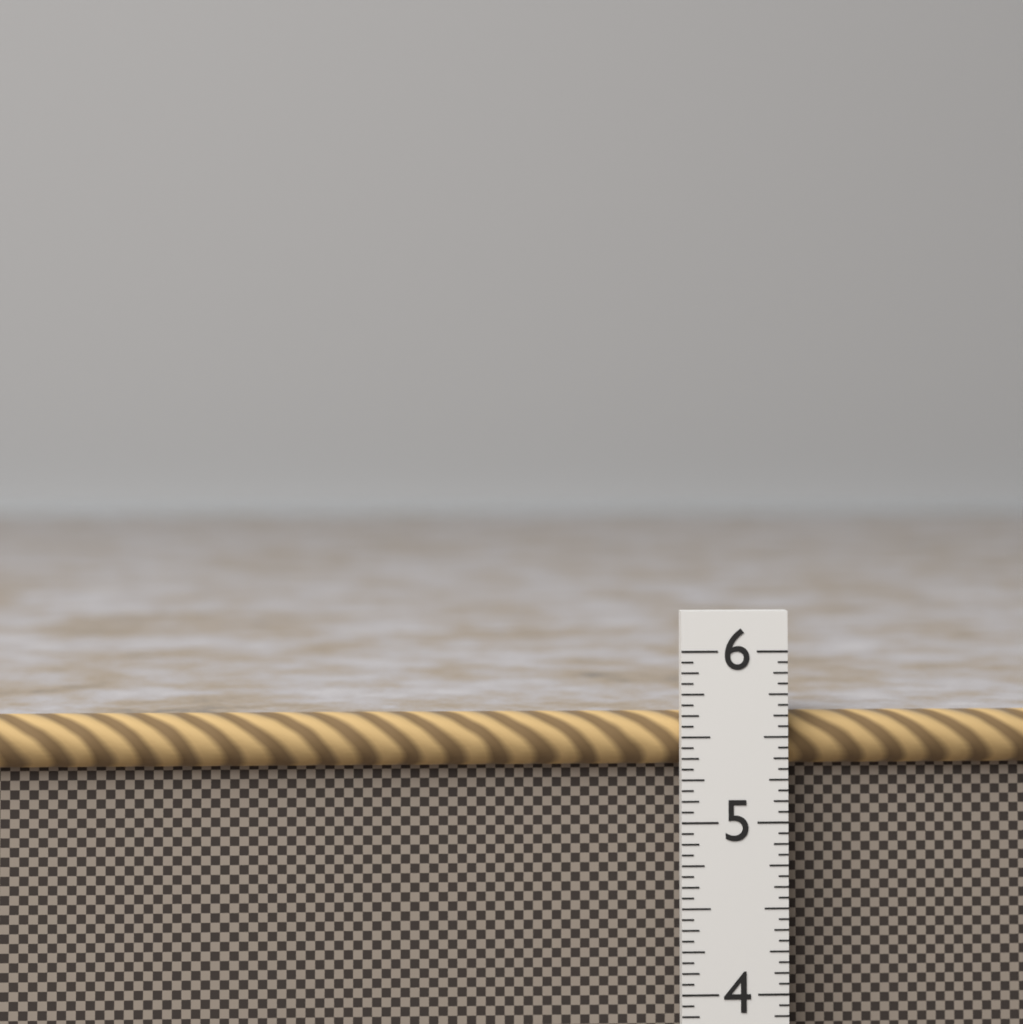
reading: 5.6250 in
